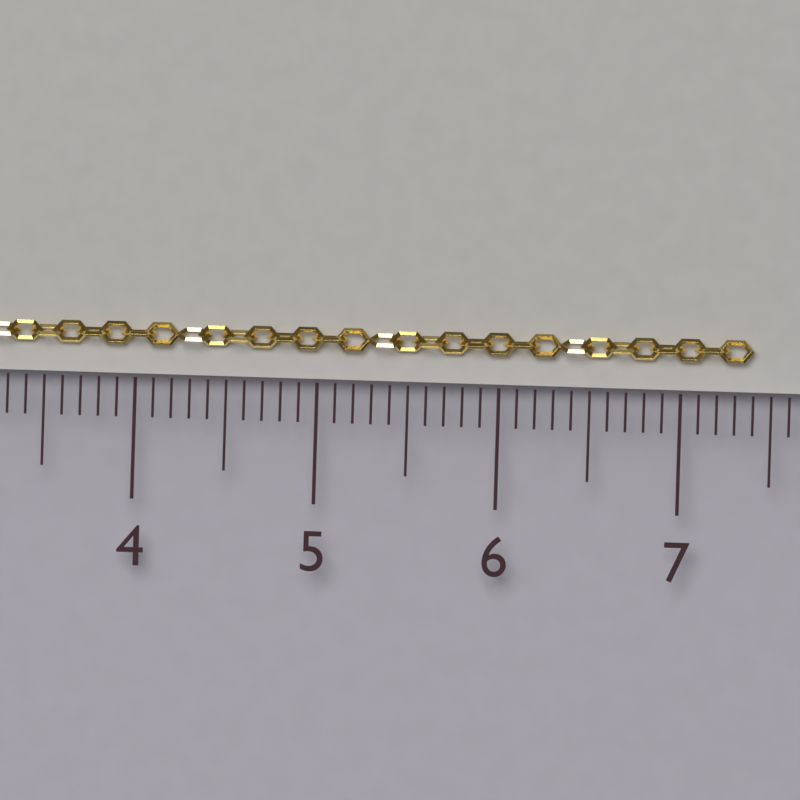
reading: 7.4 cm
